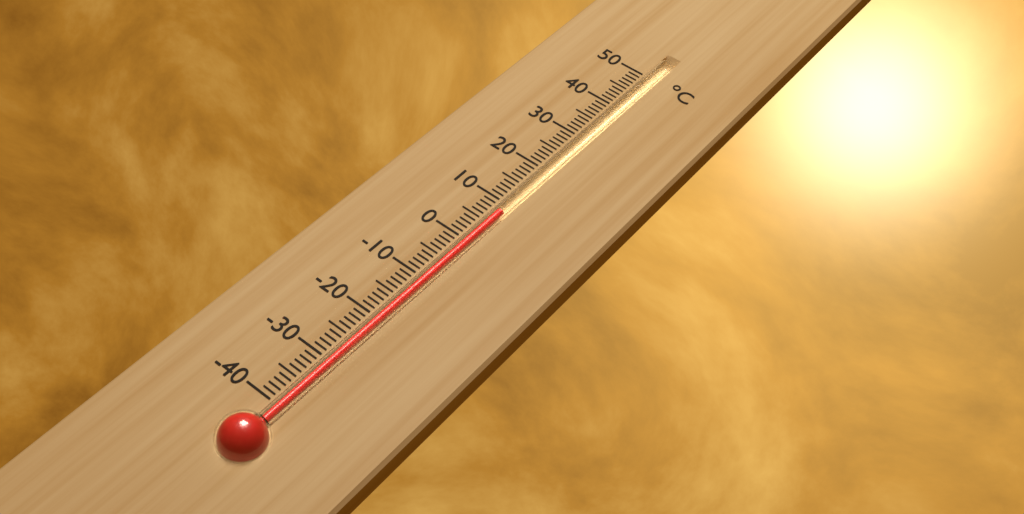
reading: 8 °C
